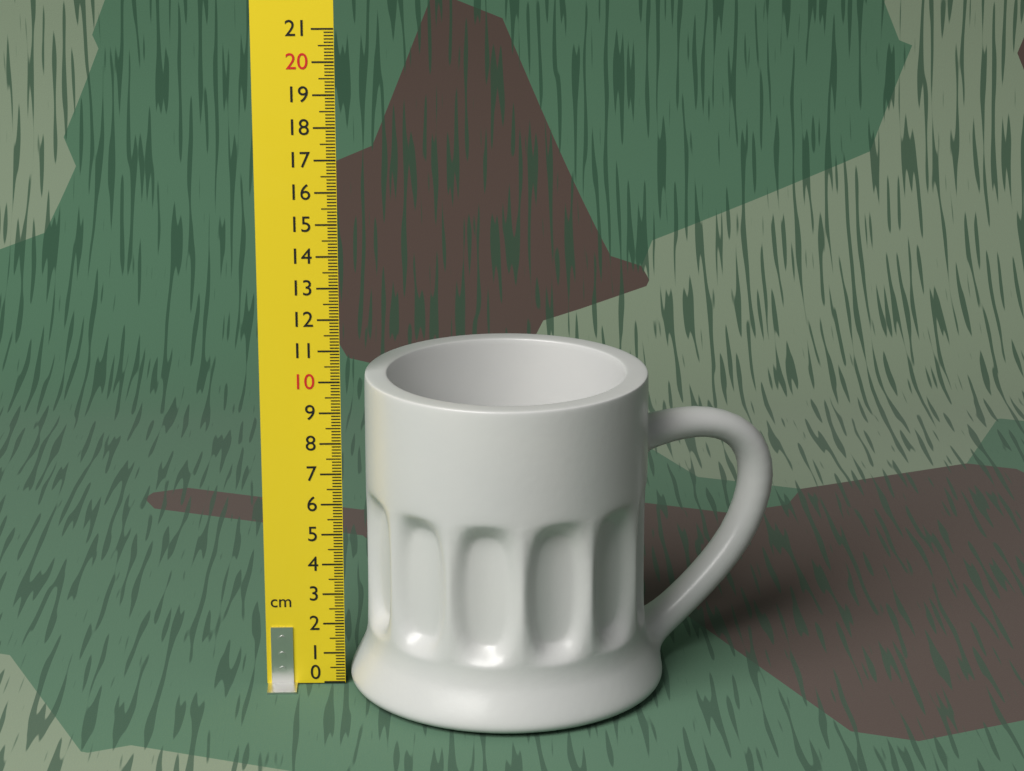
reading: 10.2 cm
